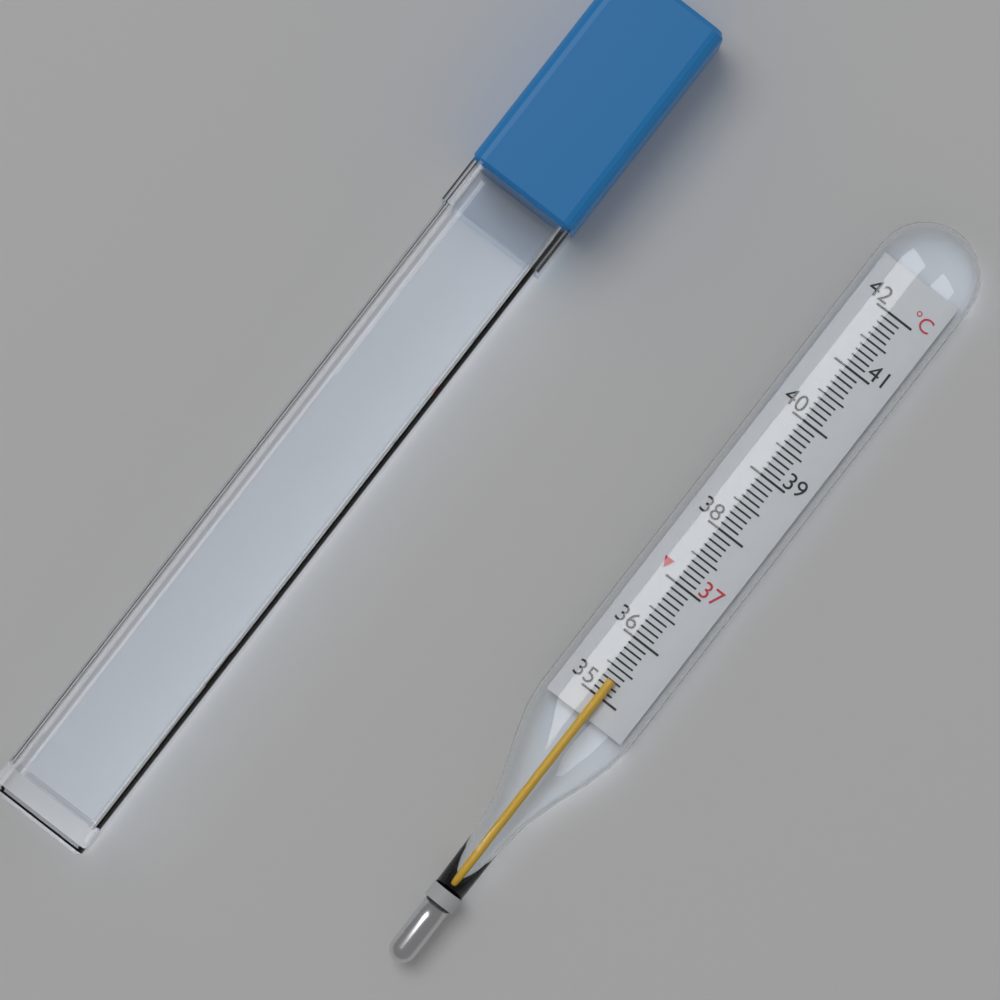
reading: 35.3 °C
